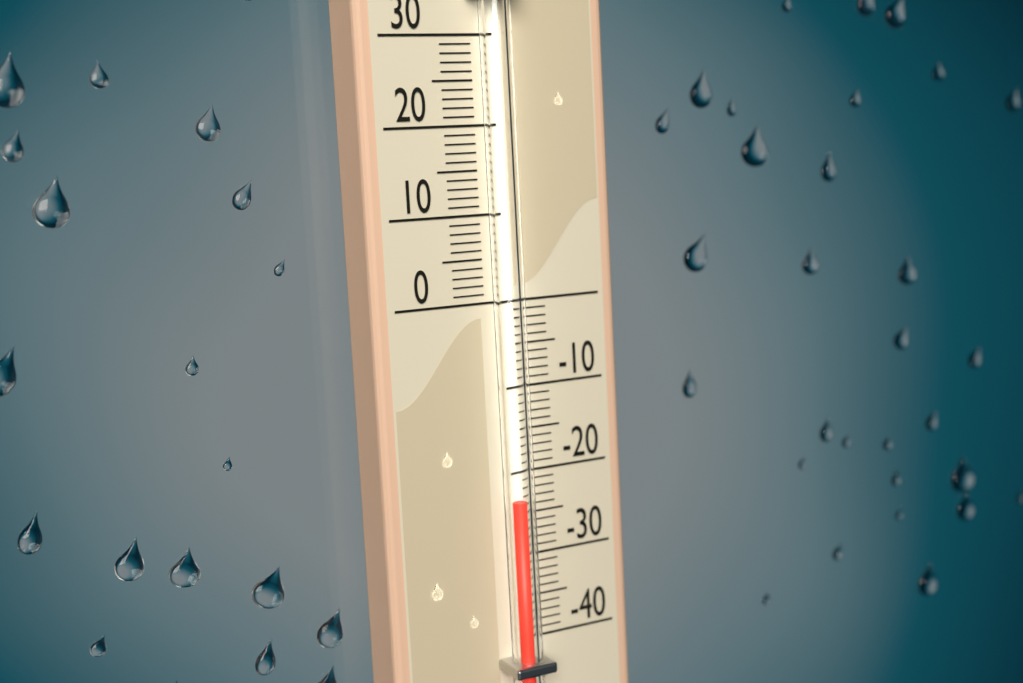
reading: -23 (no unit)
